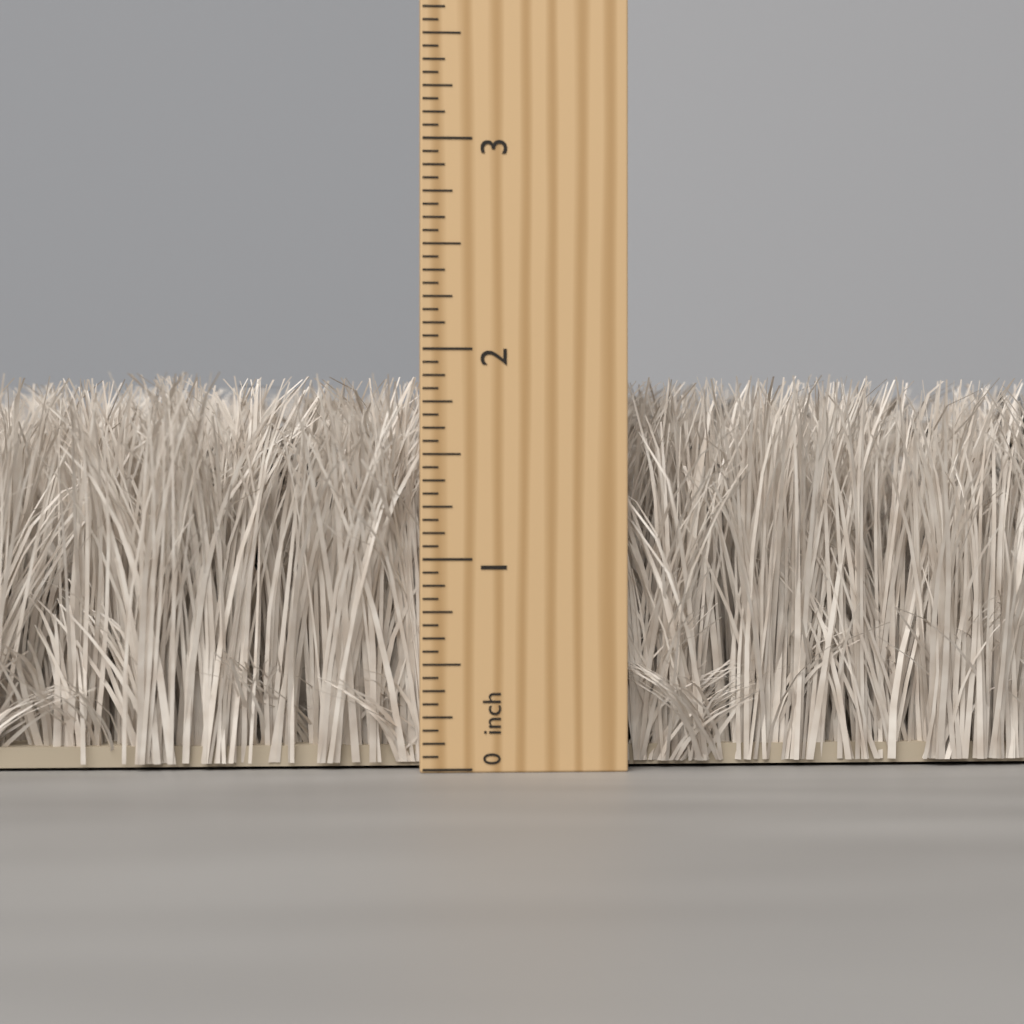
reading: 1.8750 inch
